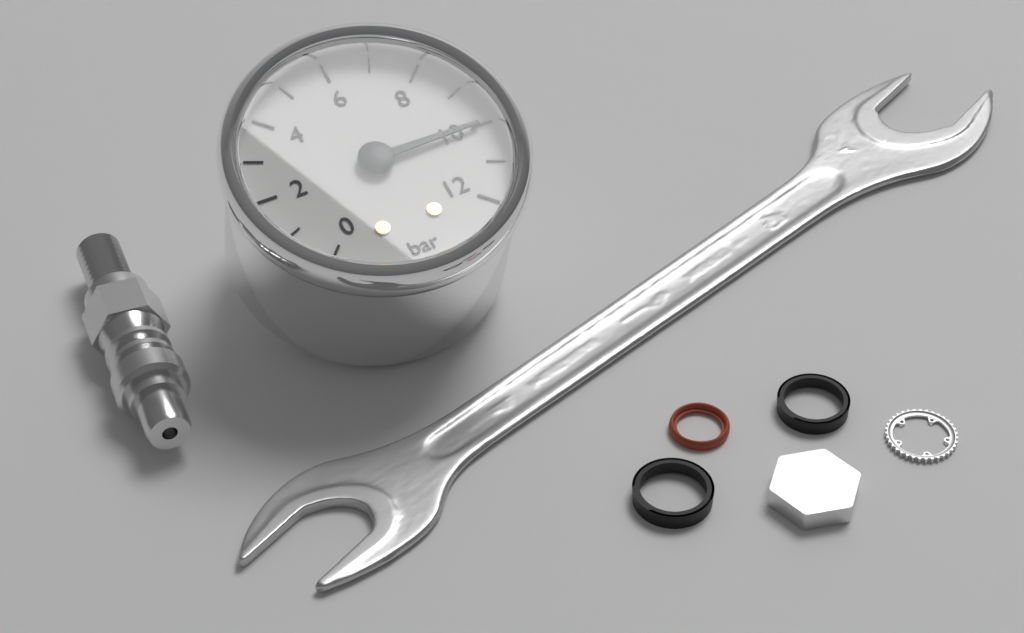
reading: 10 bar
